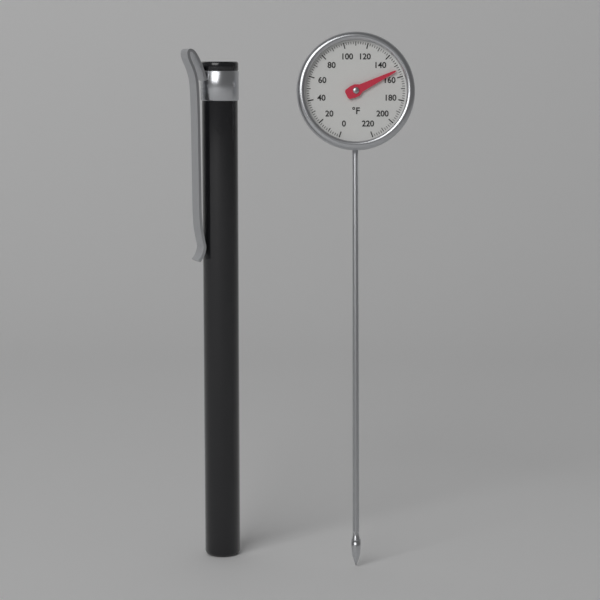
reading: 154 °F
